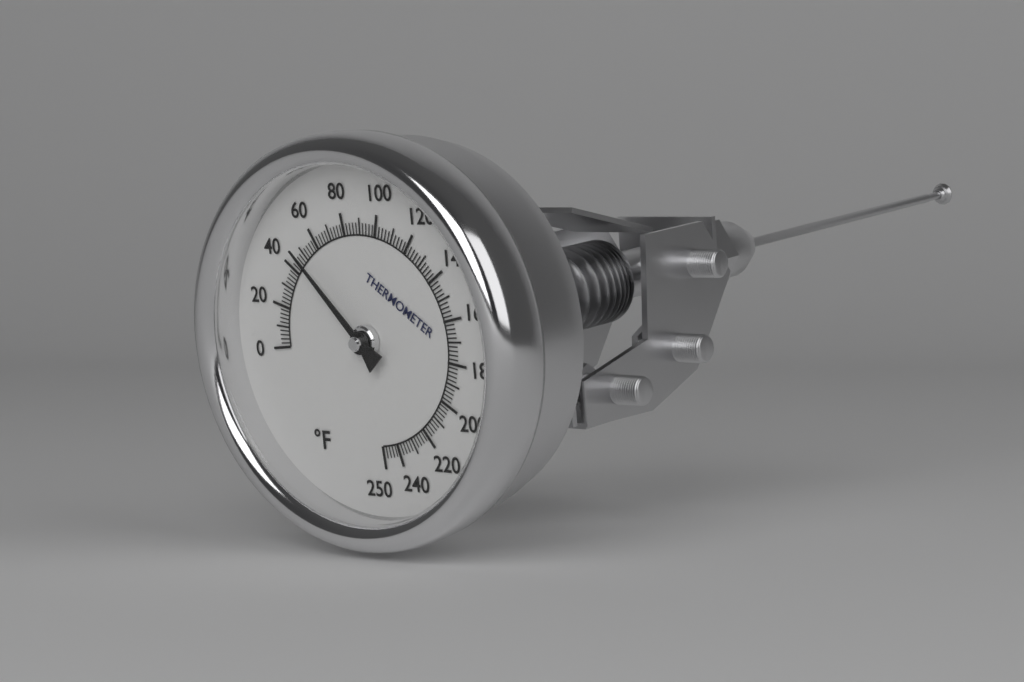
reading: 48 °F
